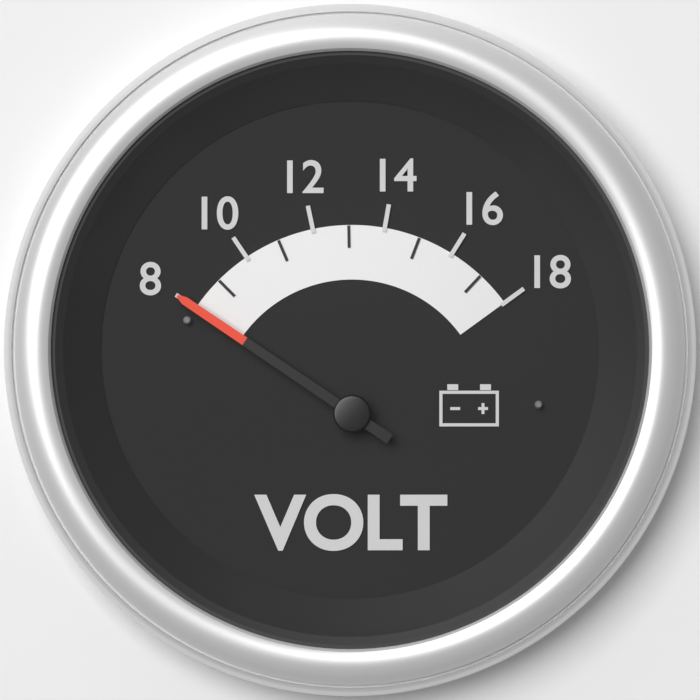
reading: 8 V
